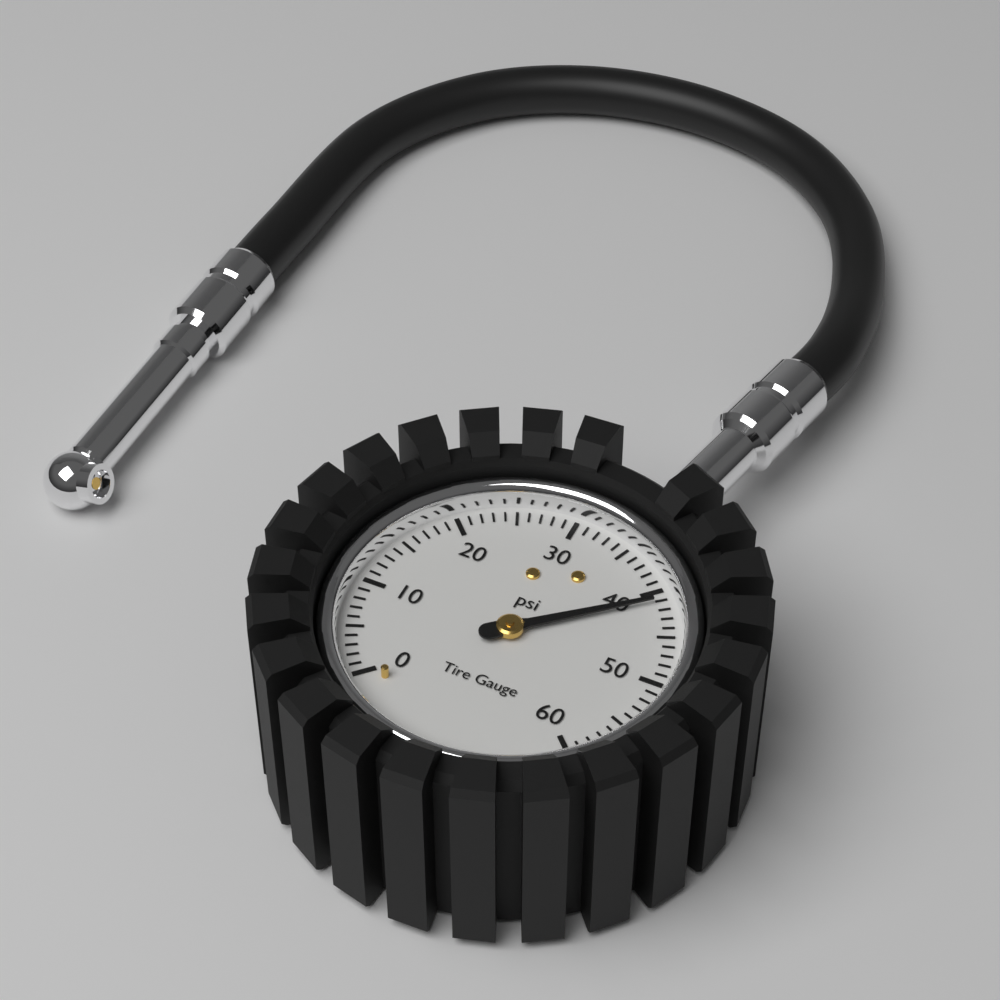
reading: 41 psi
